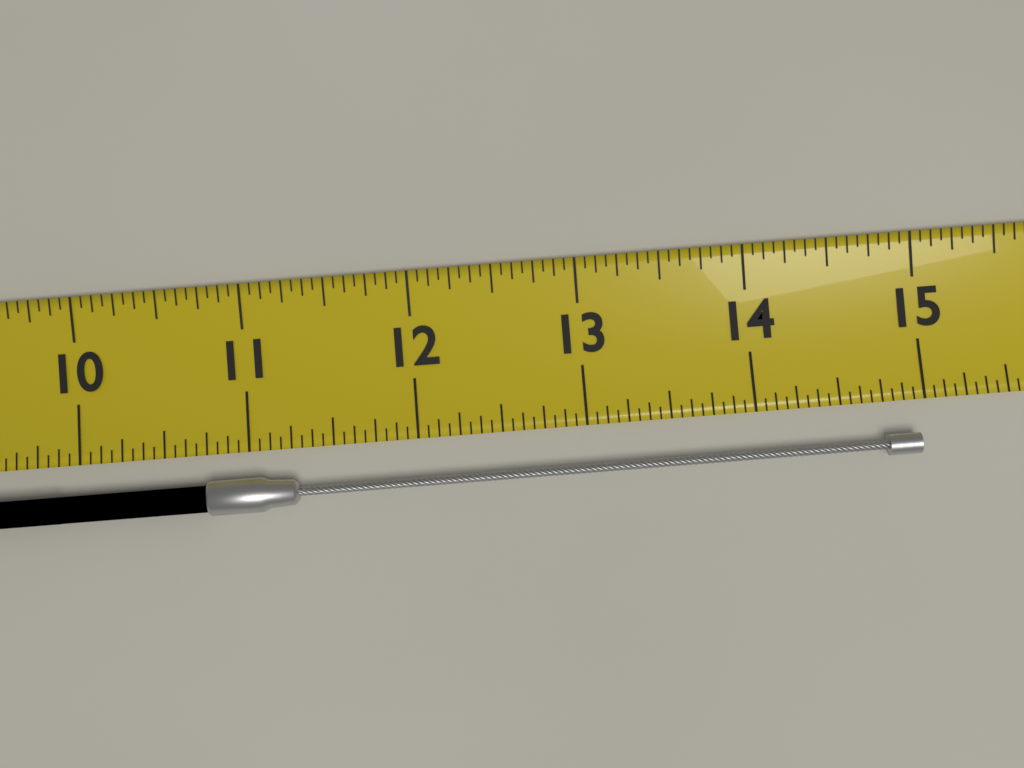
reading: 14.9375 (no unit)
